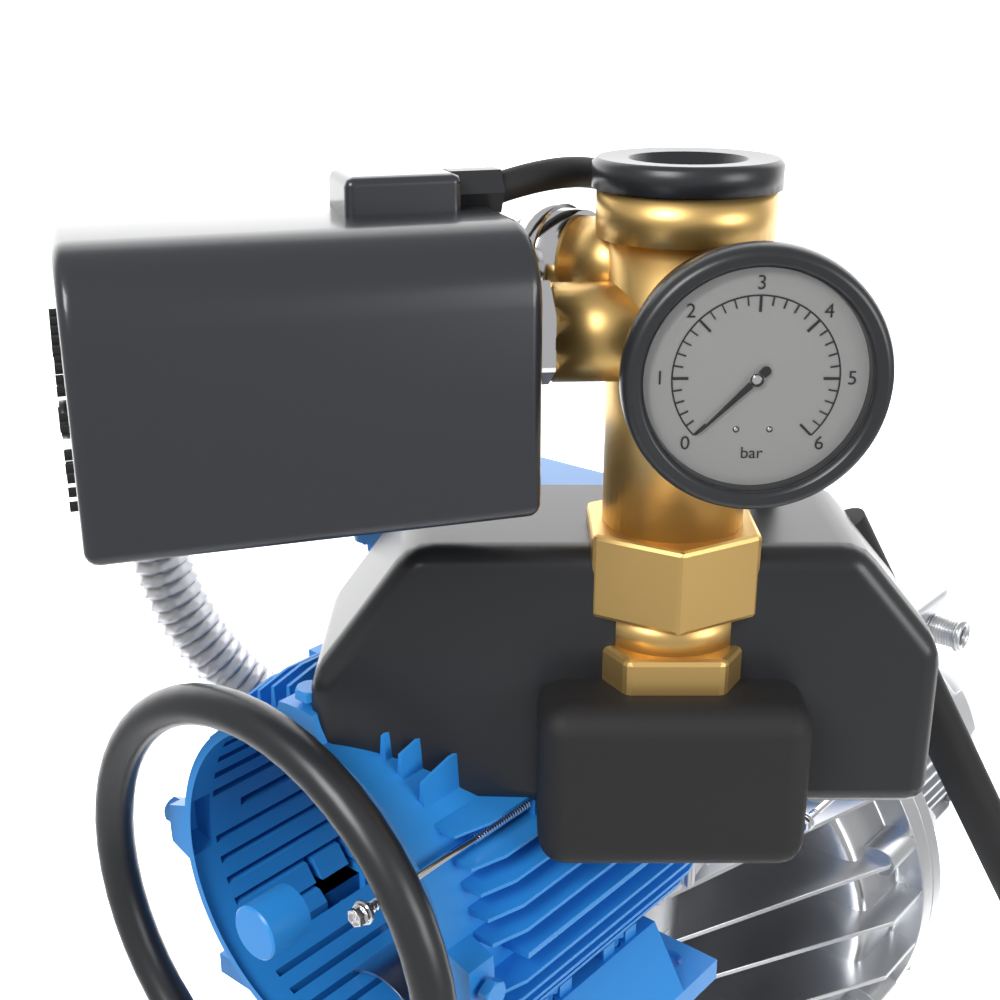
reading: 0.0 bar
